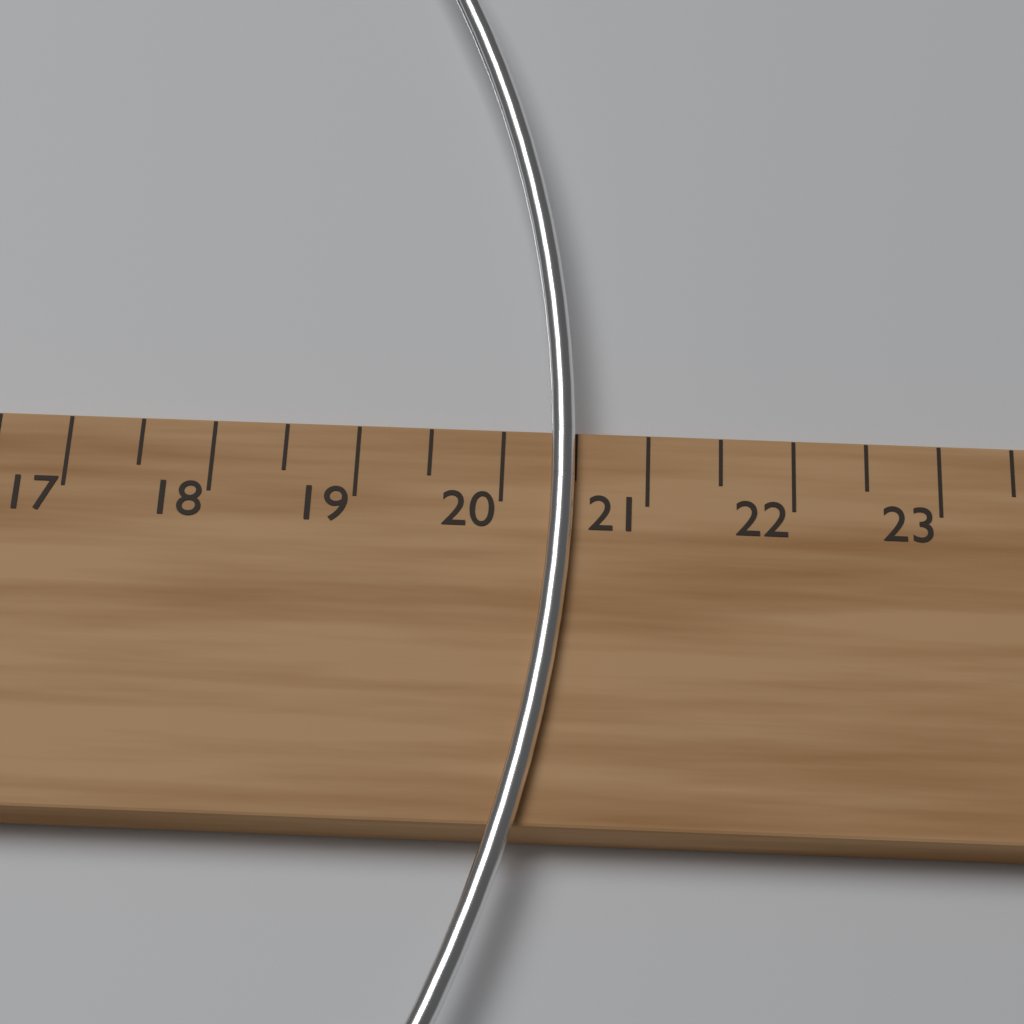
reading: 20.5 cm
